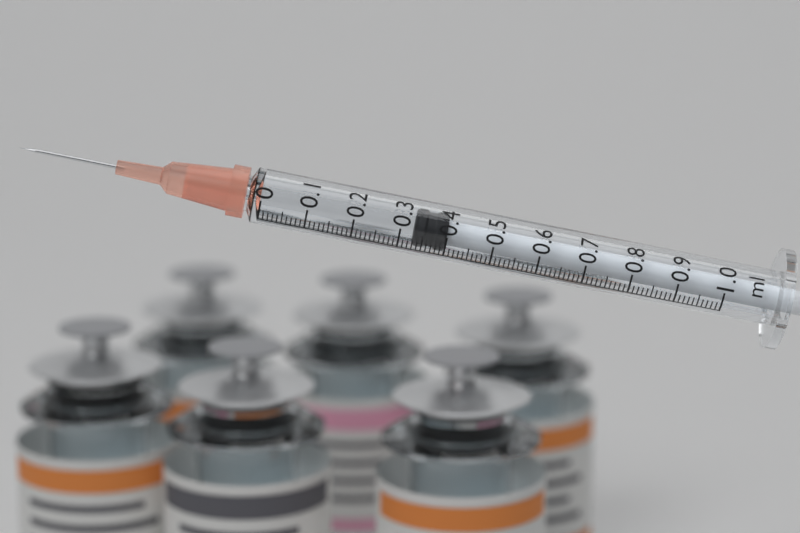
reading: 0.33 ml
